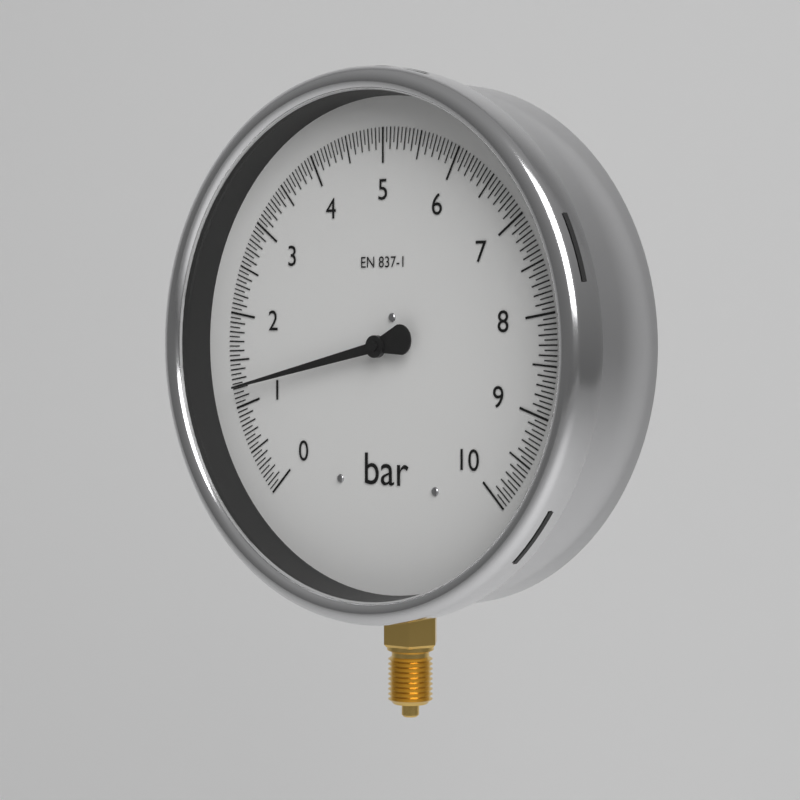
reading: 1.20 bar
